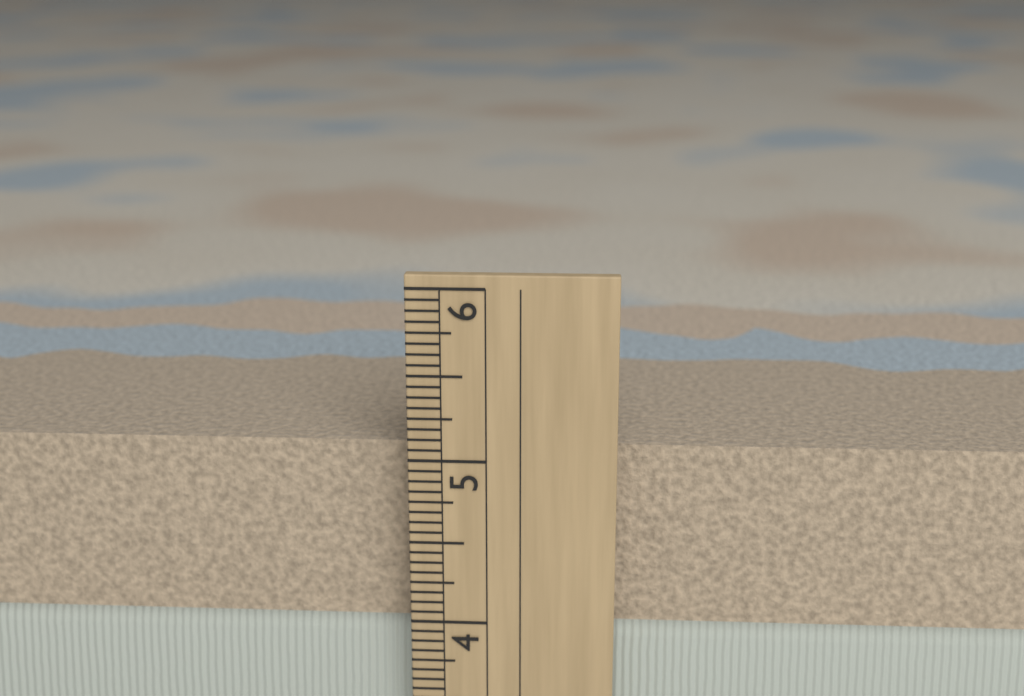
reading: 5.0625 in
